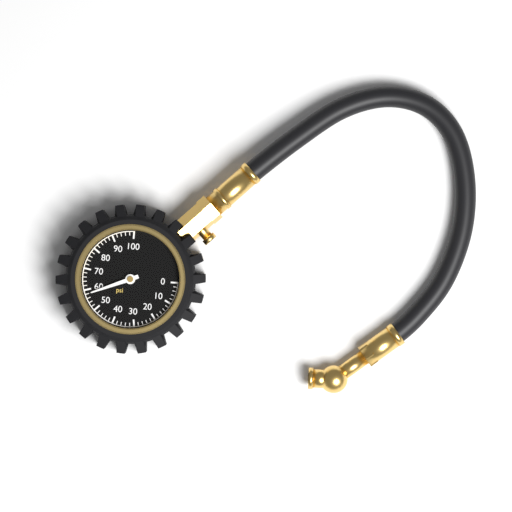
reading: 58 psi
